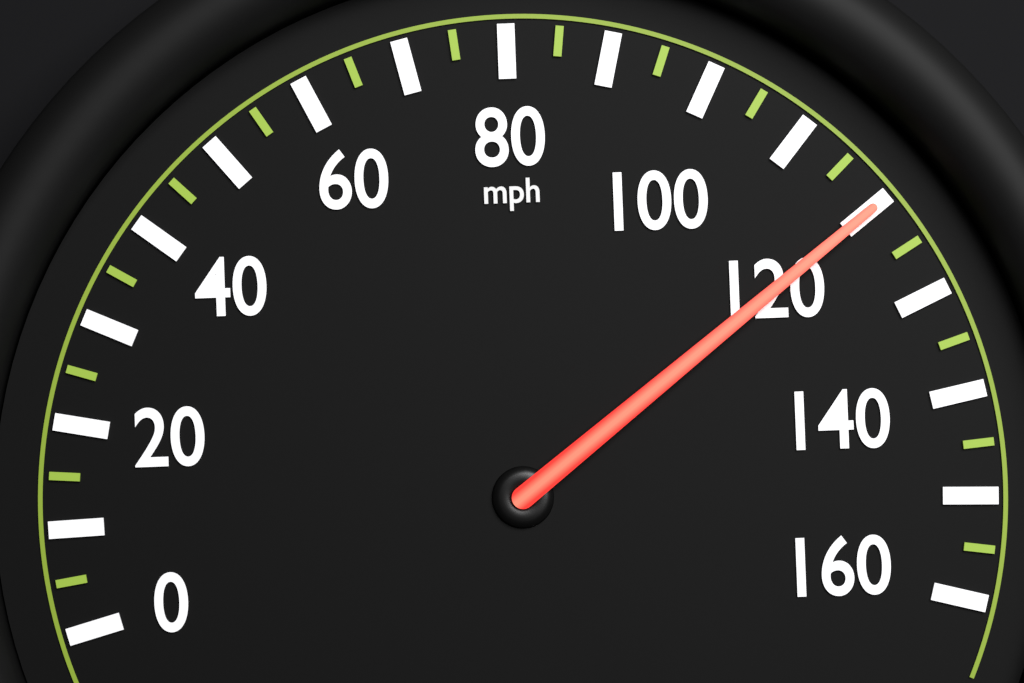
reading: 120 mph
